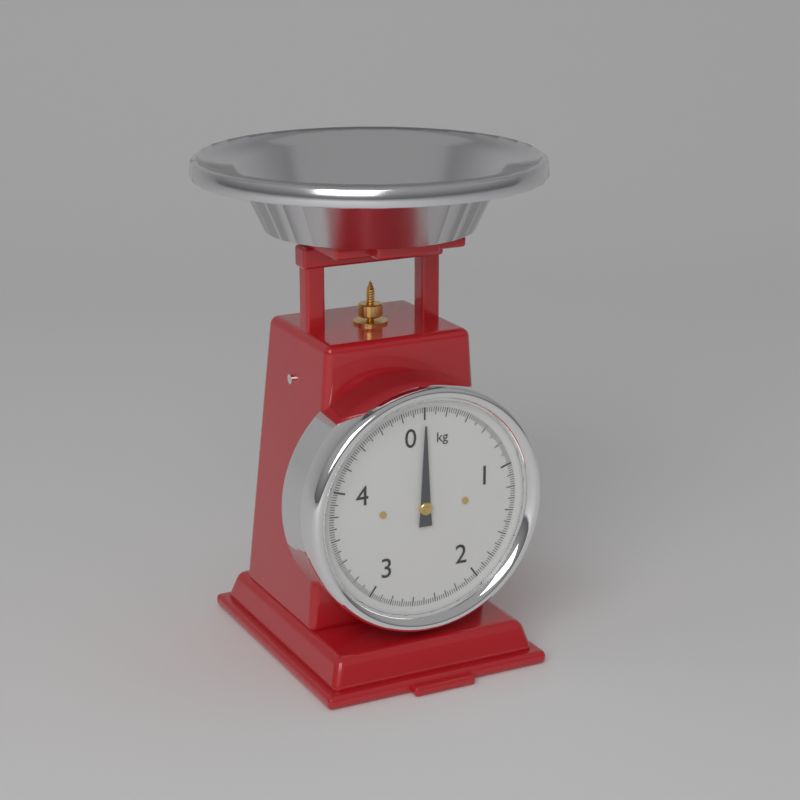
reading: 0.00 kg
